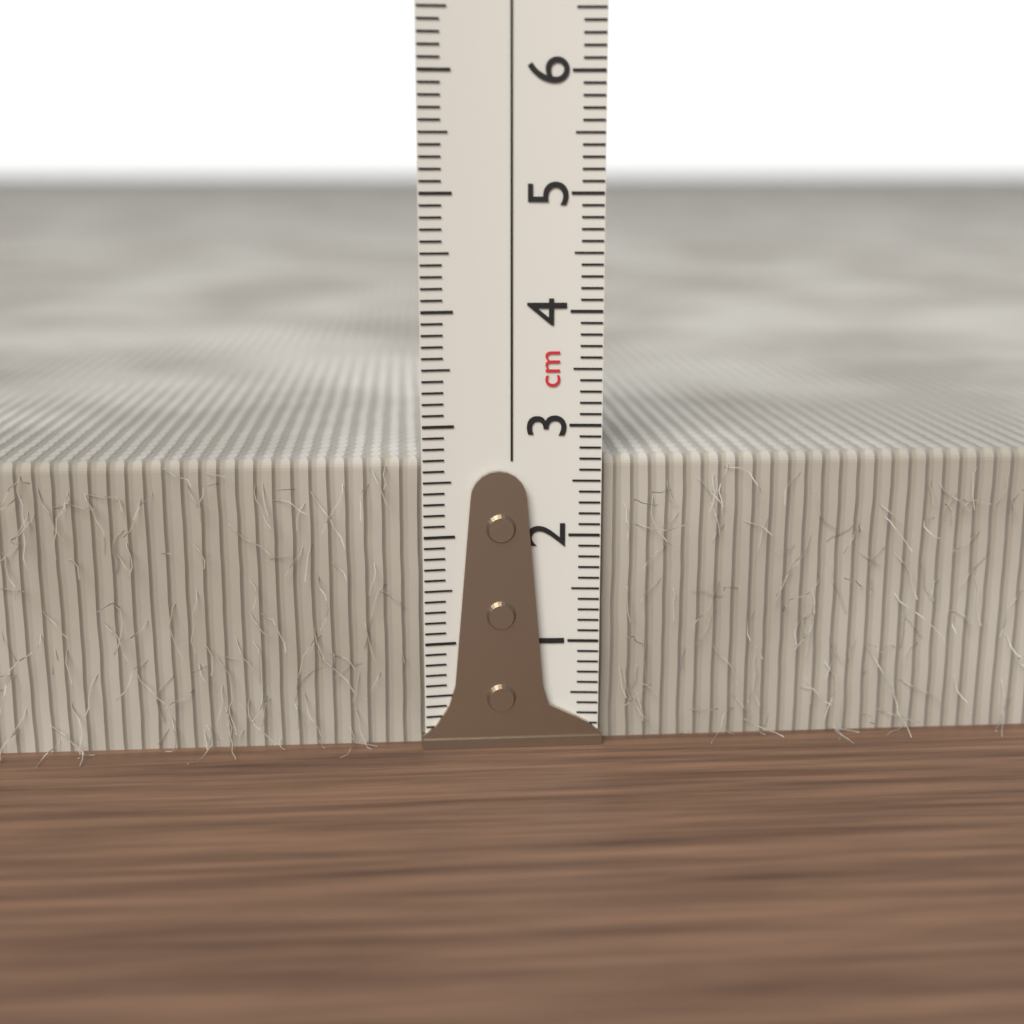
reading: 2.7 cm
